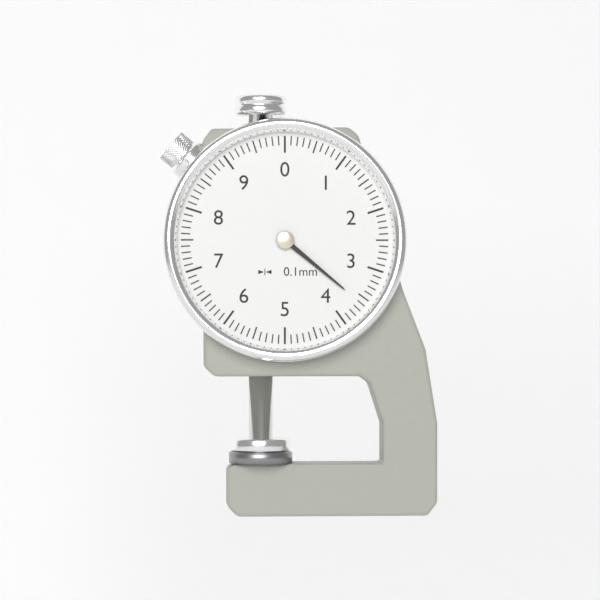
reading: 3.6 mm
